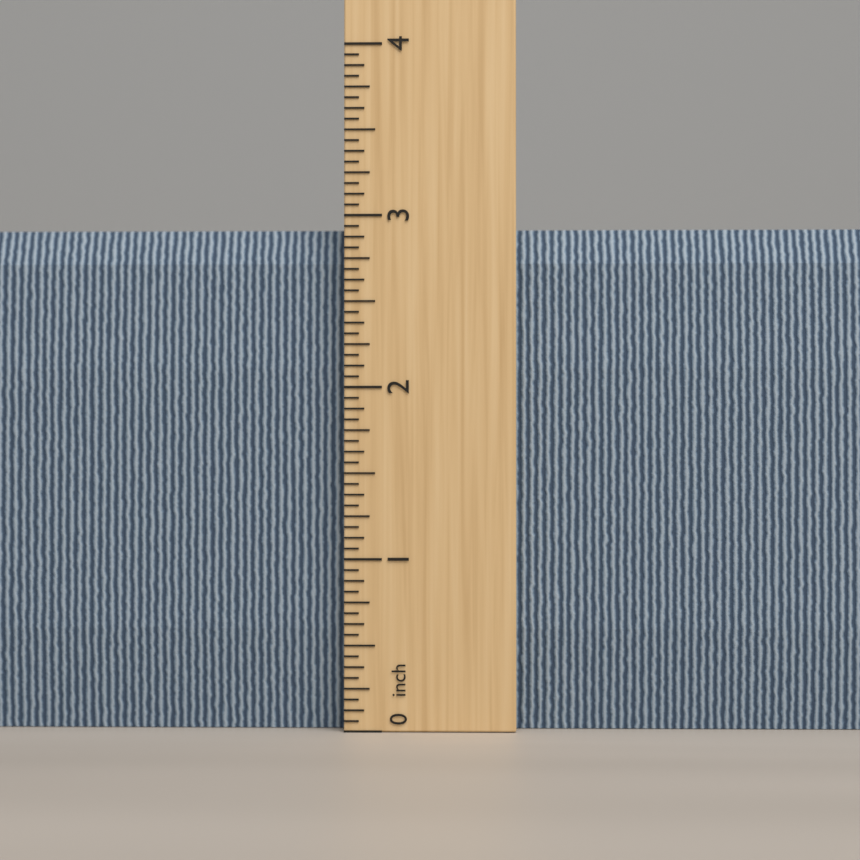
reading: 2.9375 inch
